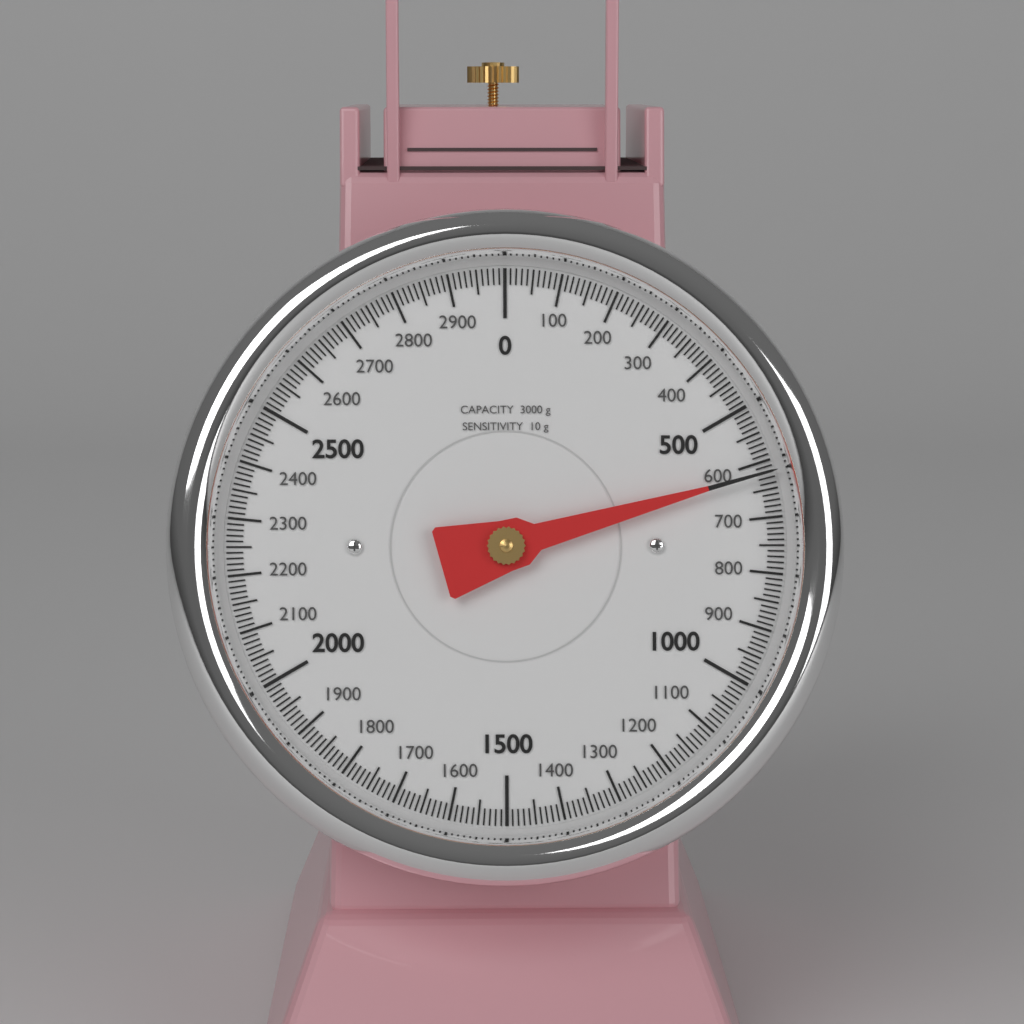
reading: 620 g
